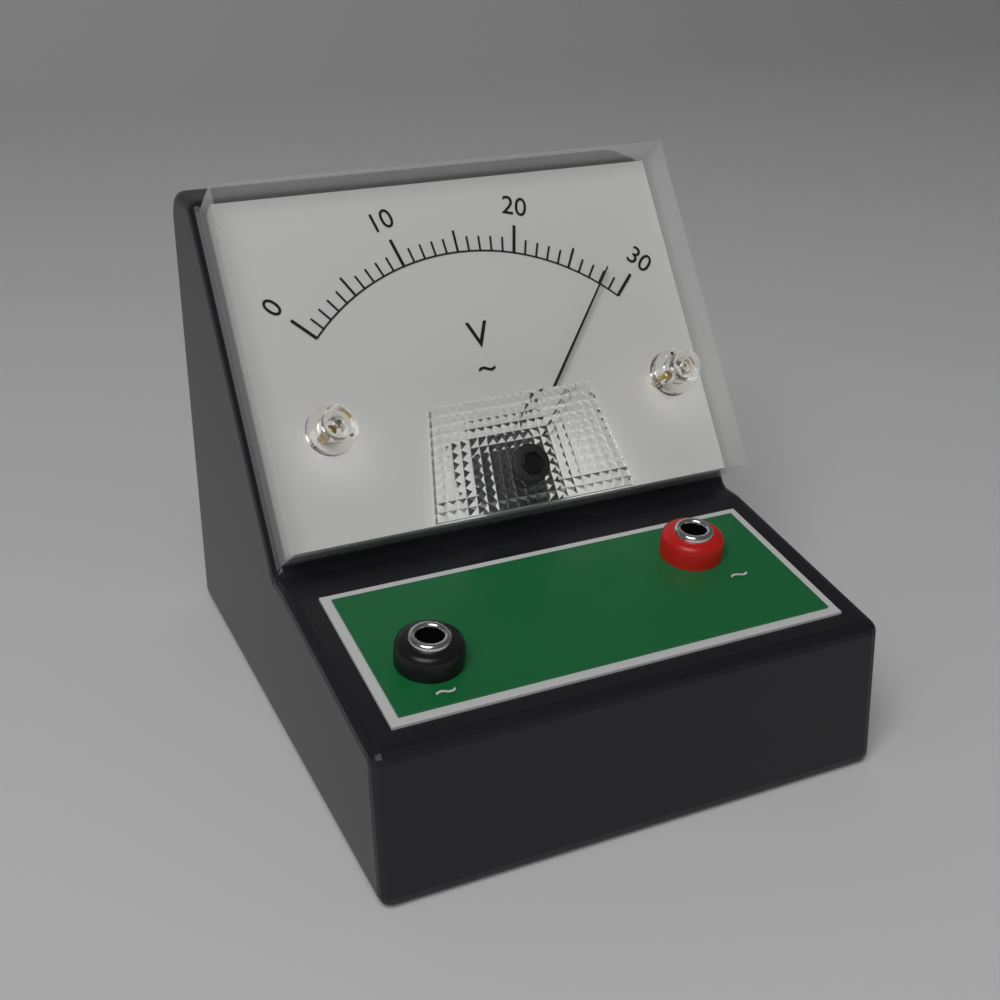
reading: 28 V
